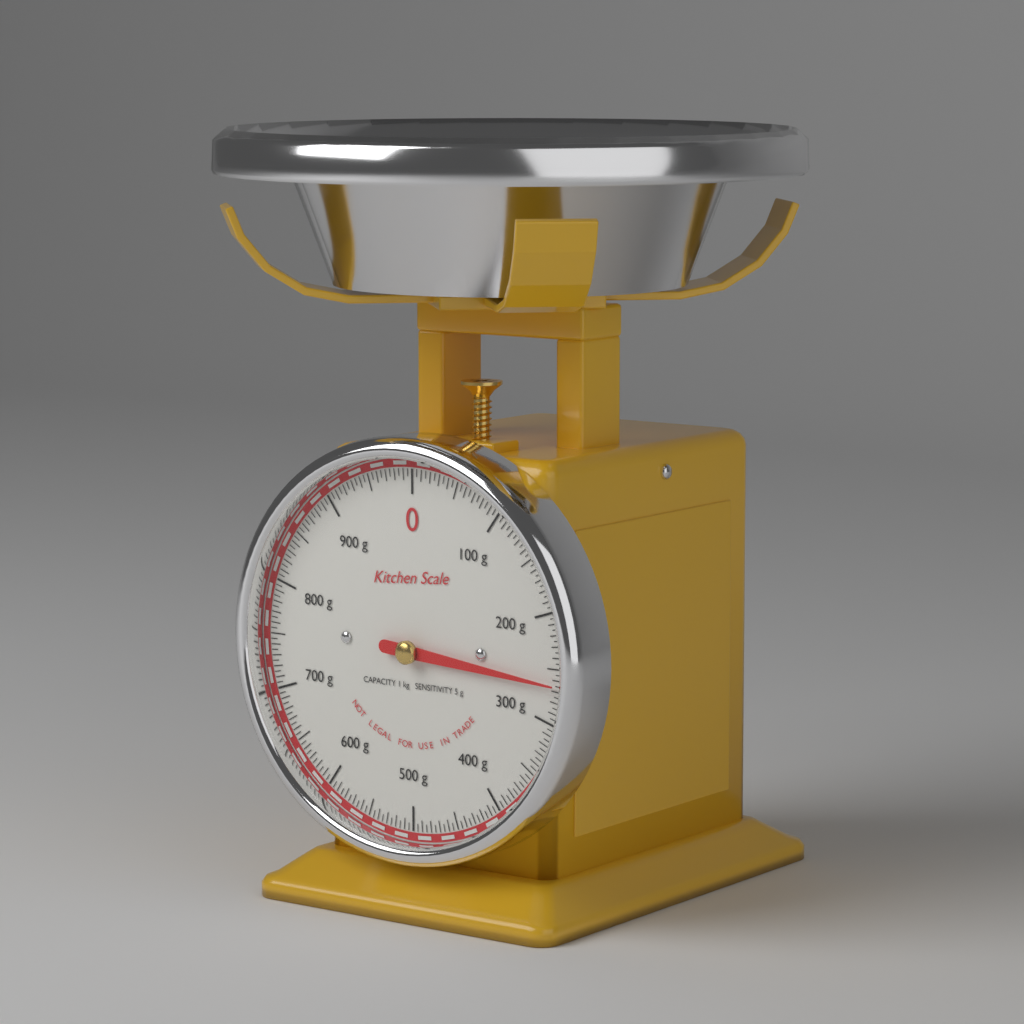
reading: 265 g
